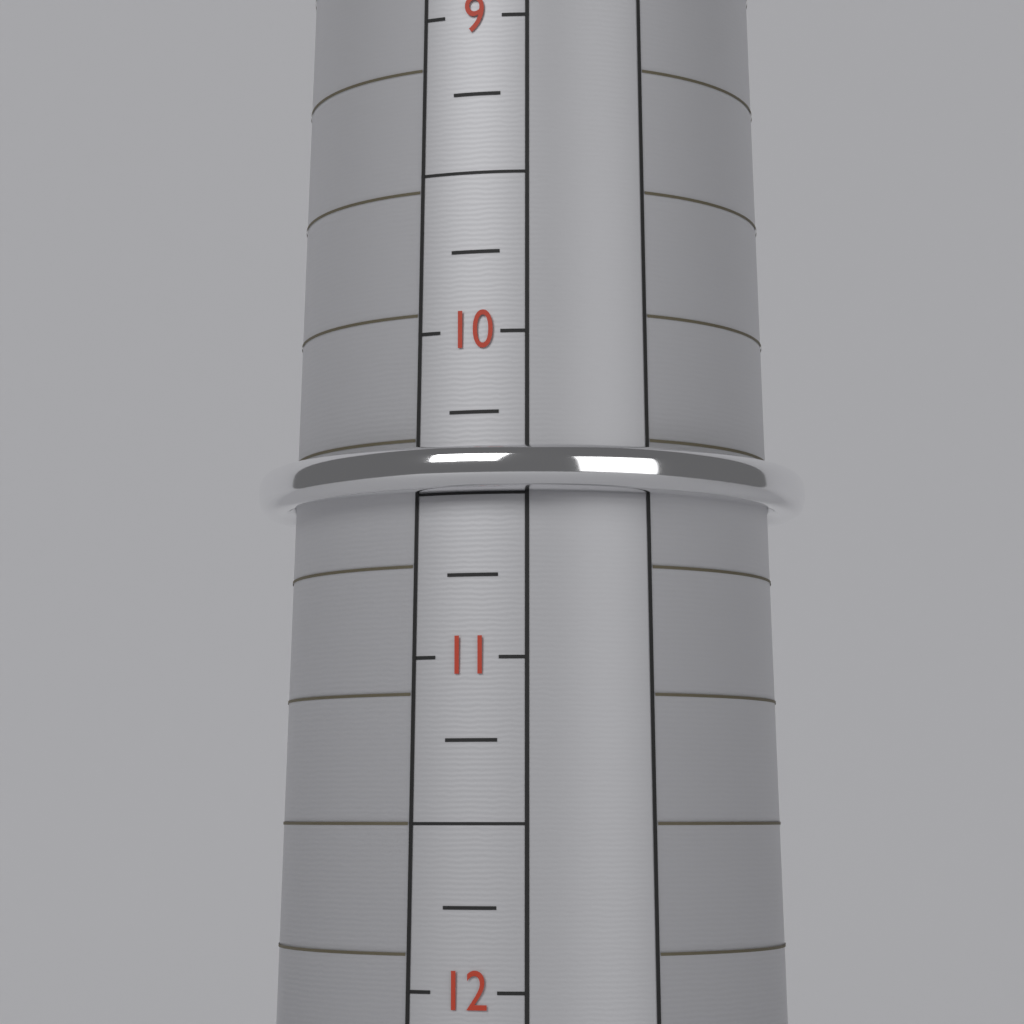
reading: 10.50 (no unit)
